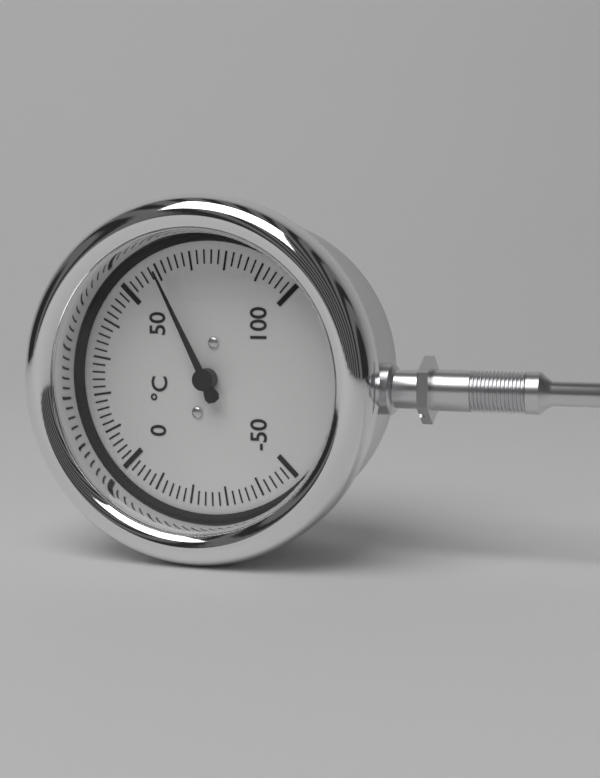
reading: 60 °C
